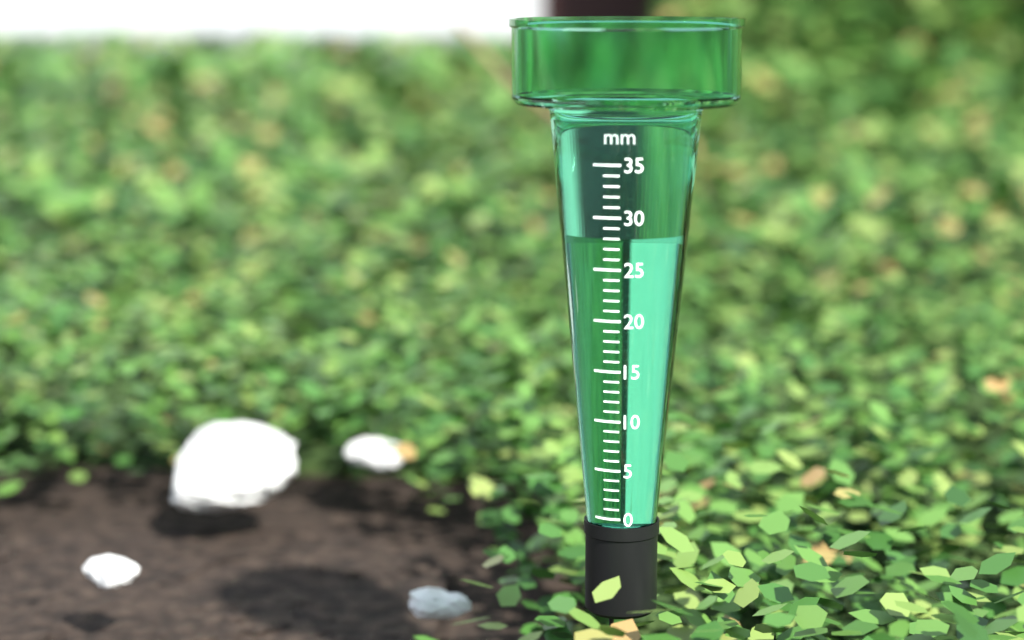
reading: 28 mm
